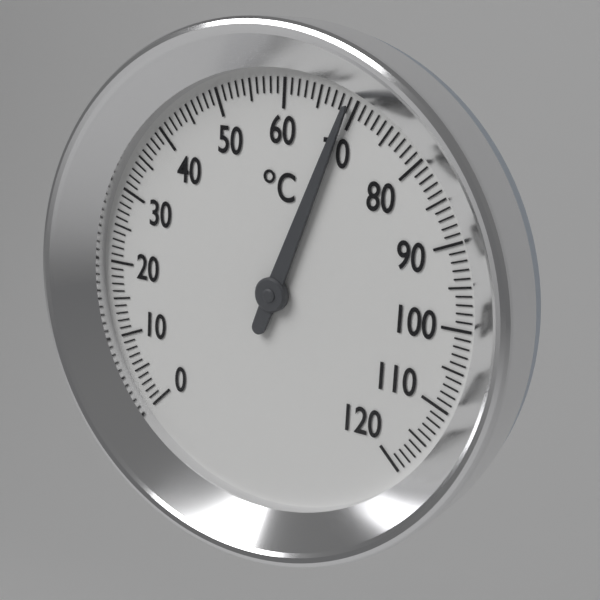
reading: 69 °C
